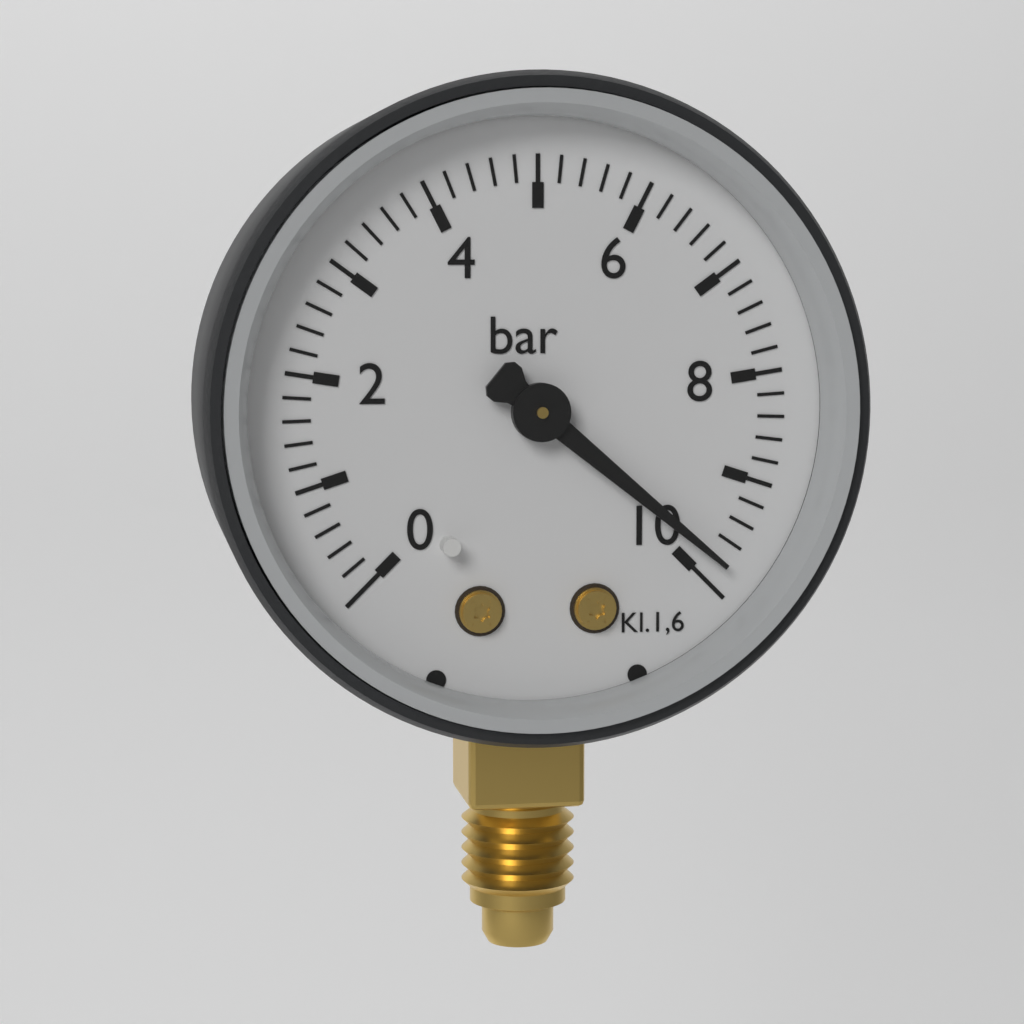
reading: 9.8 bar
